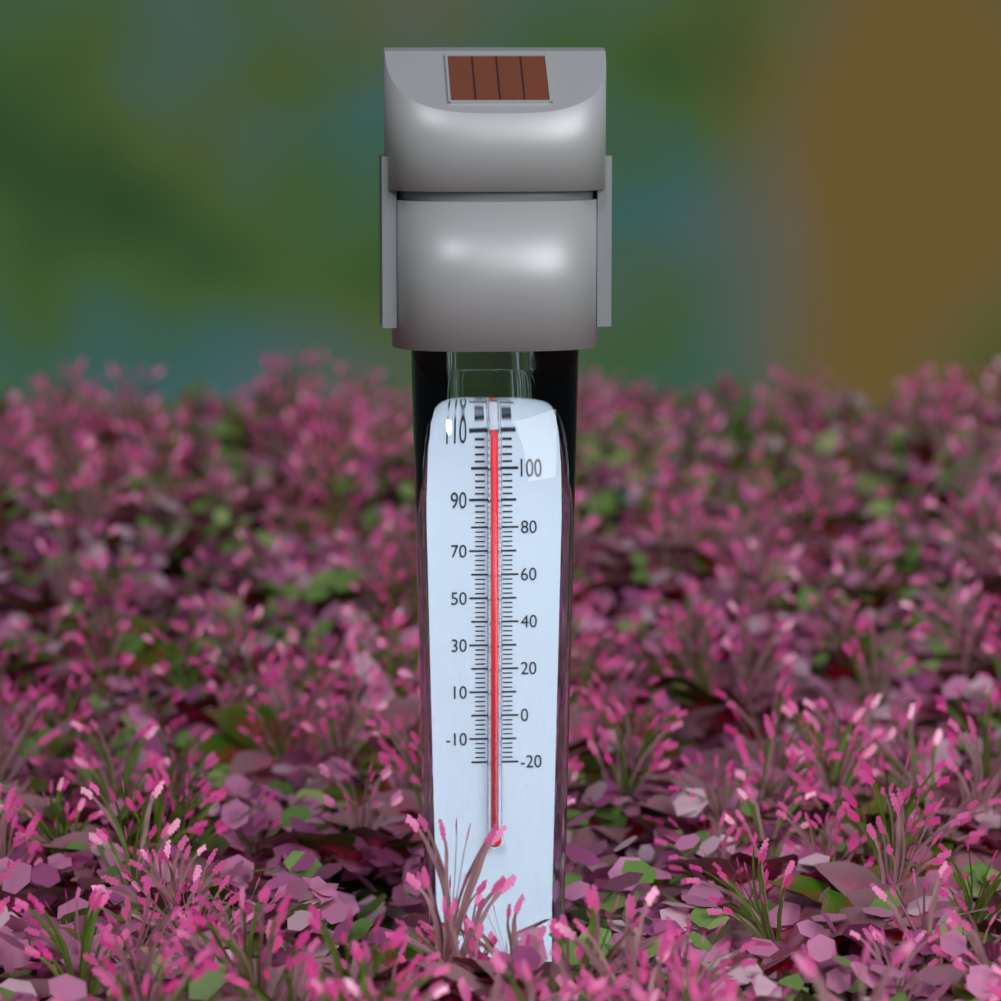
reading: 112 °F
